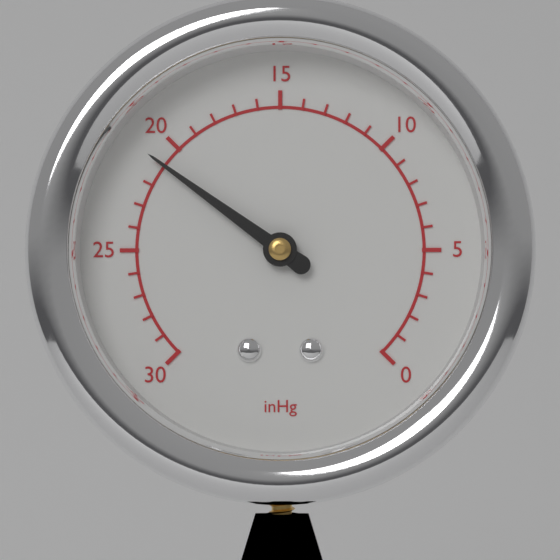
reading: 21 inHg
